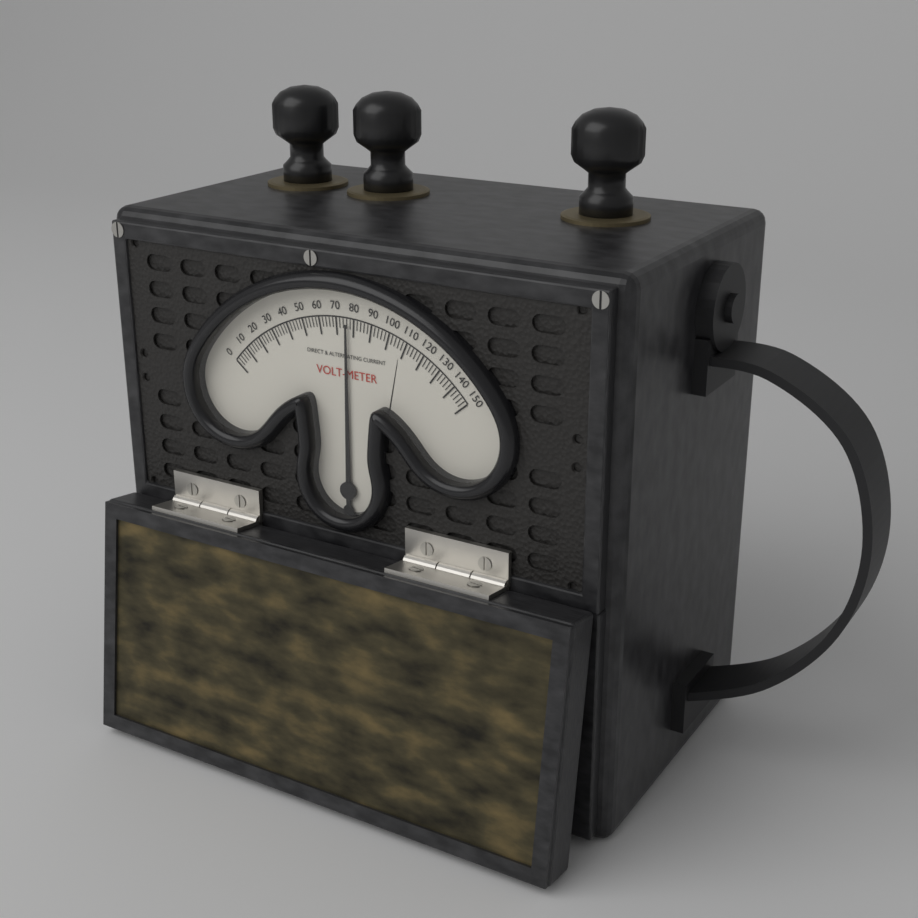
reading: 76 V
